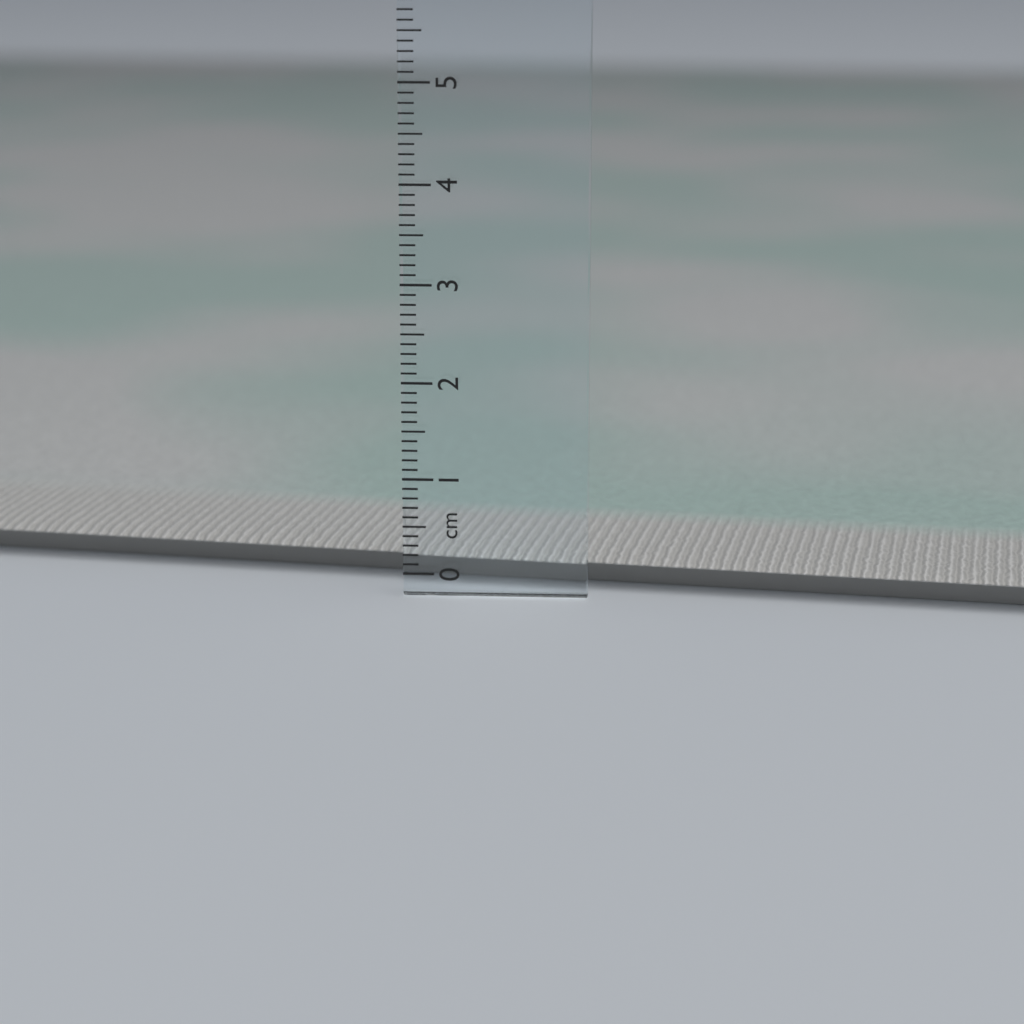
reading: 0.1 cm
